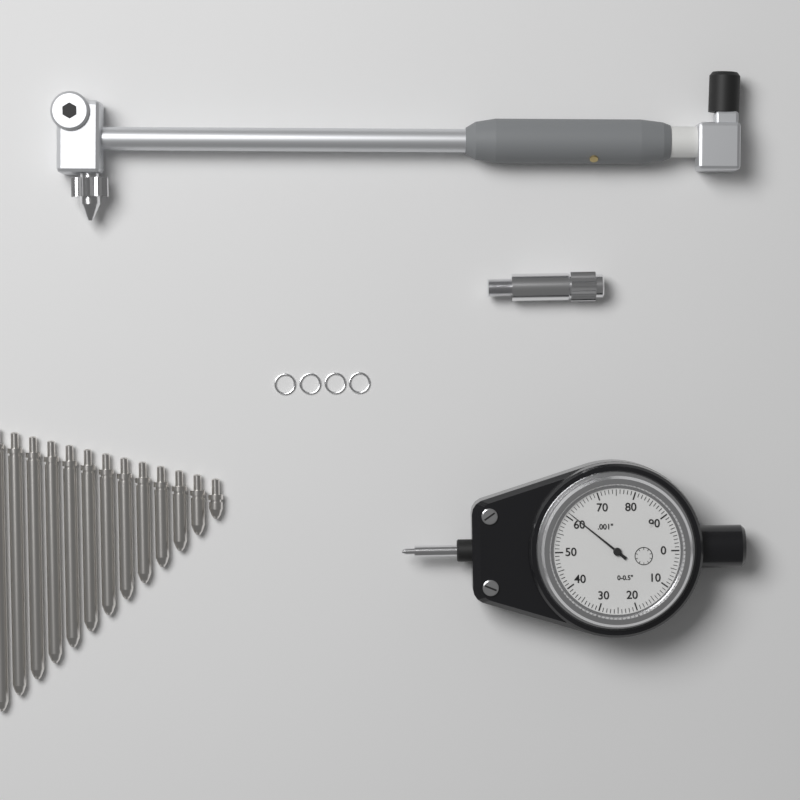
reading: 0.061 in
